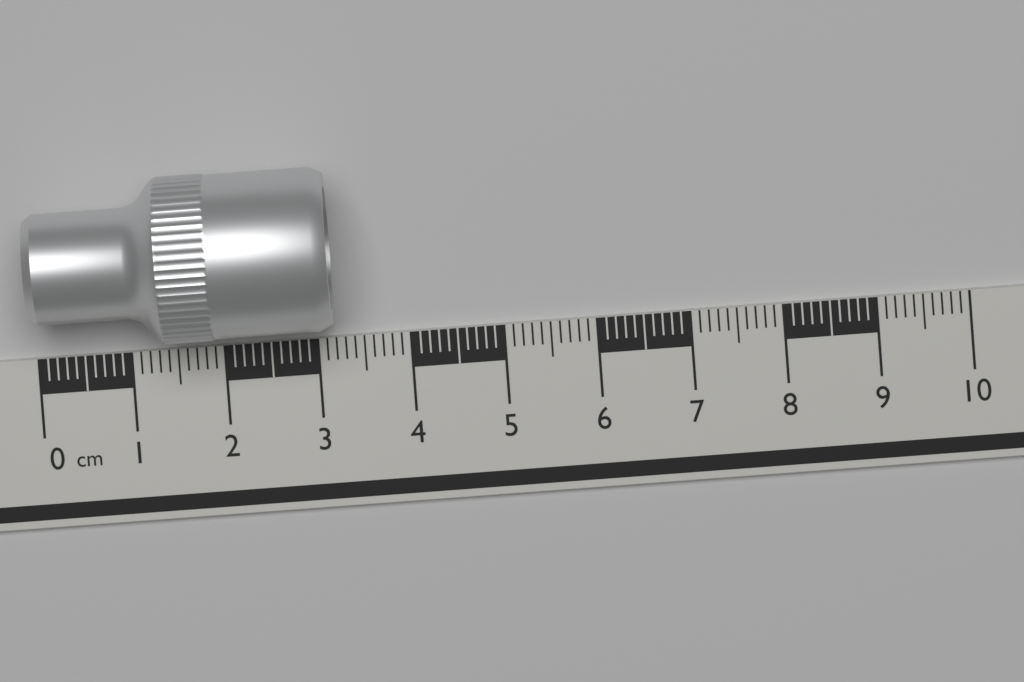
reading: 3.2 cm
